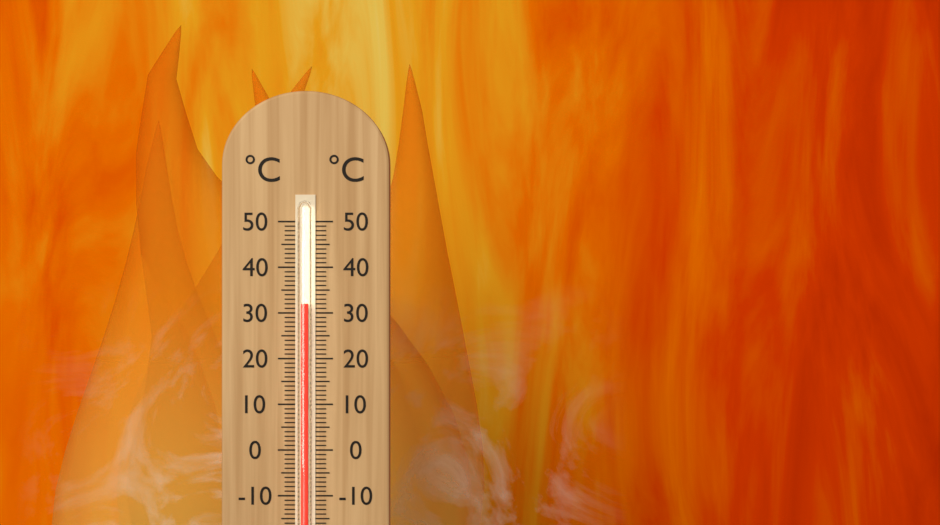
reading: 32 °C
